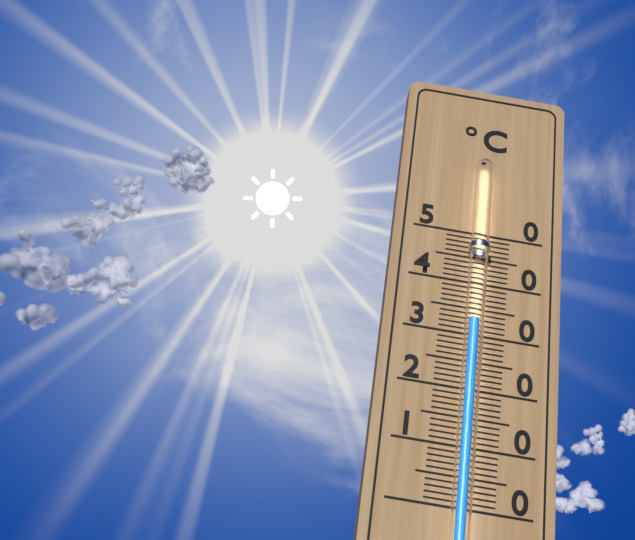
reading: 32 °C
